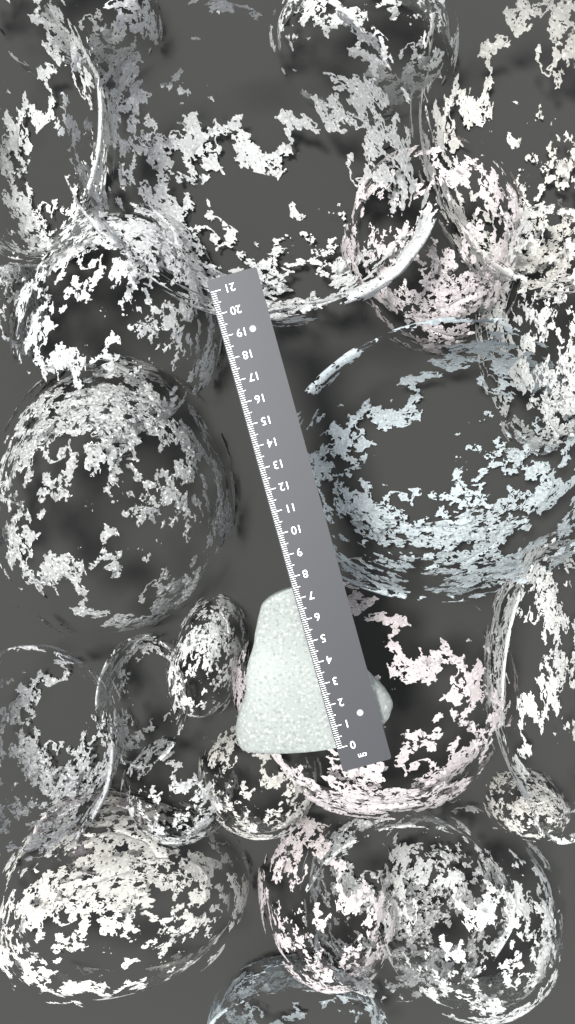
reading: 7.5 cm
